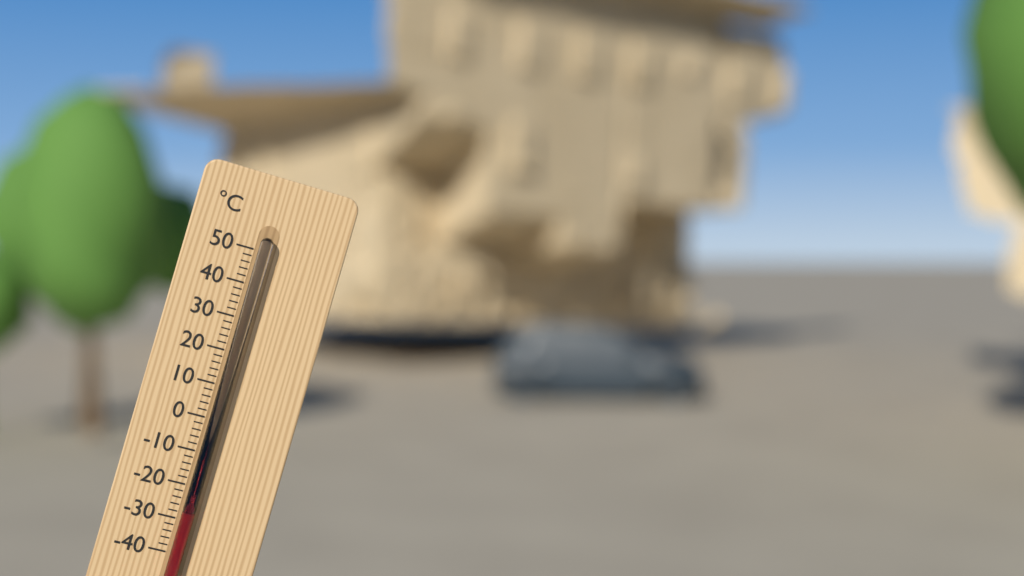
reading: -28 °C
